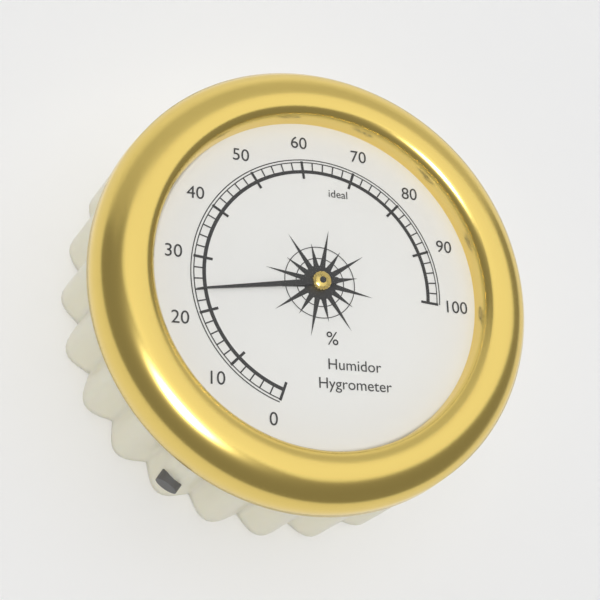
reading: 24 %
